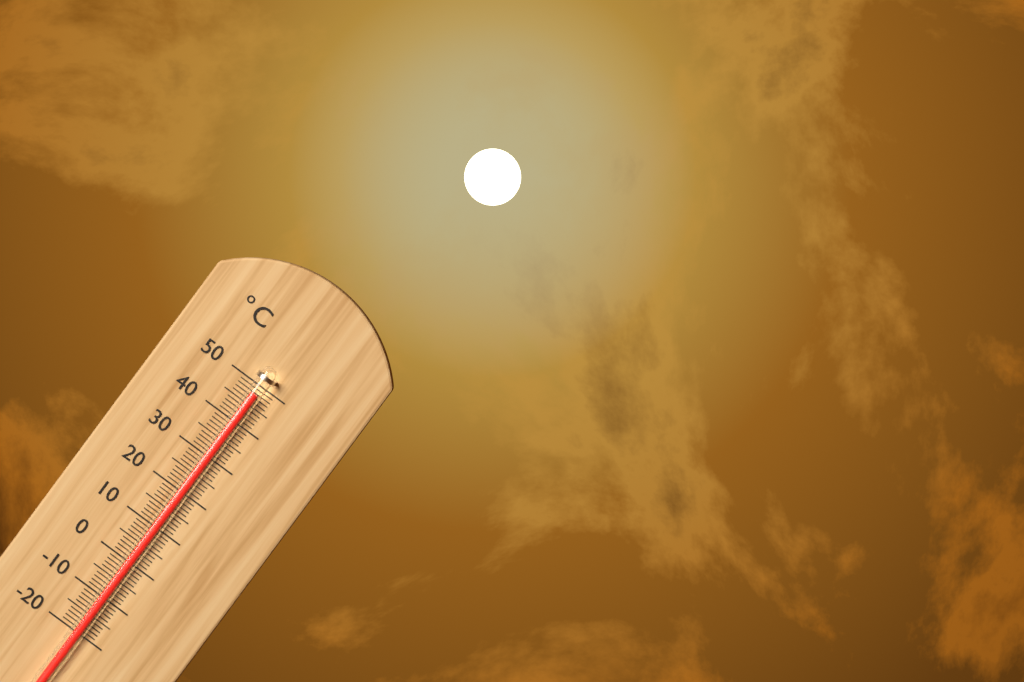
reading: 48 °C
